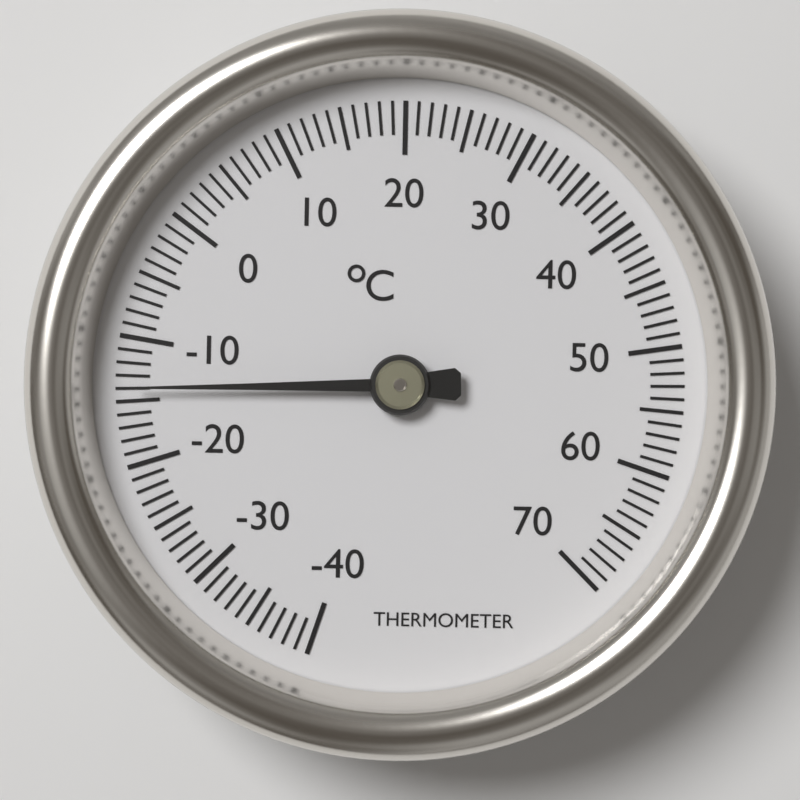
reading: -14 °C
